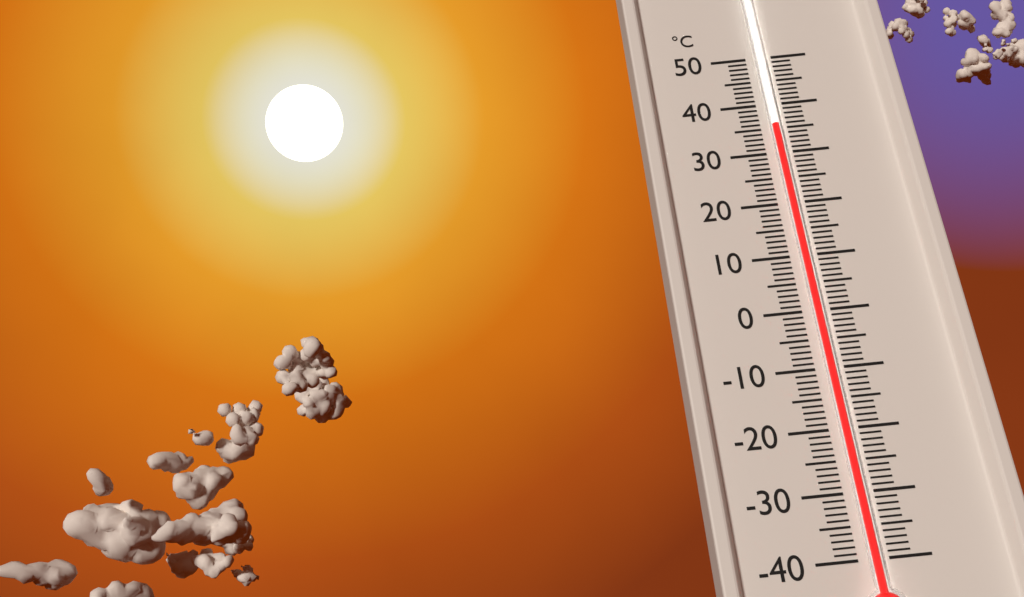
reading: 35 °C
